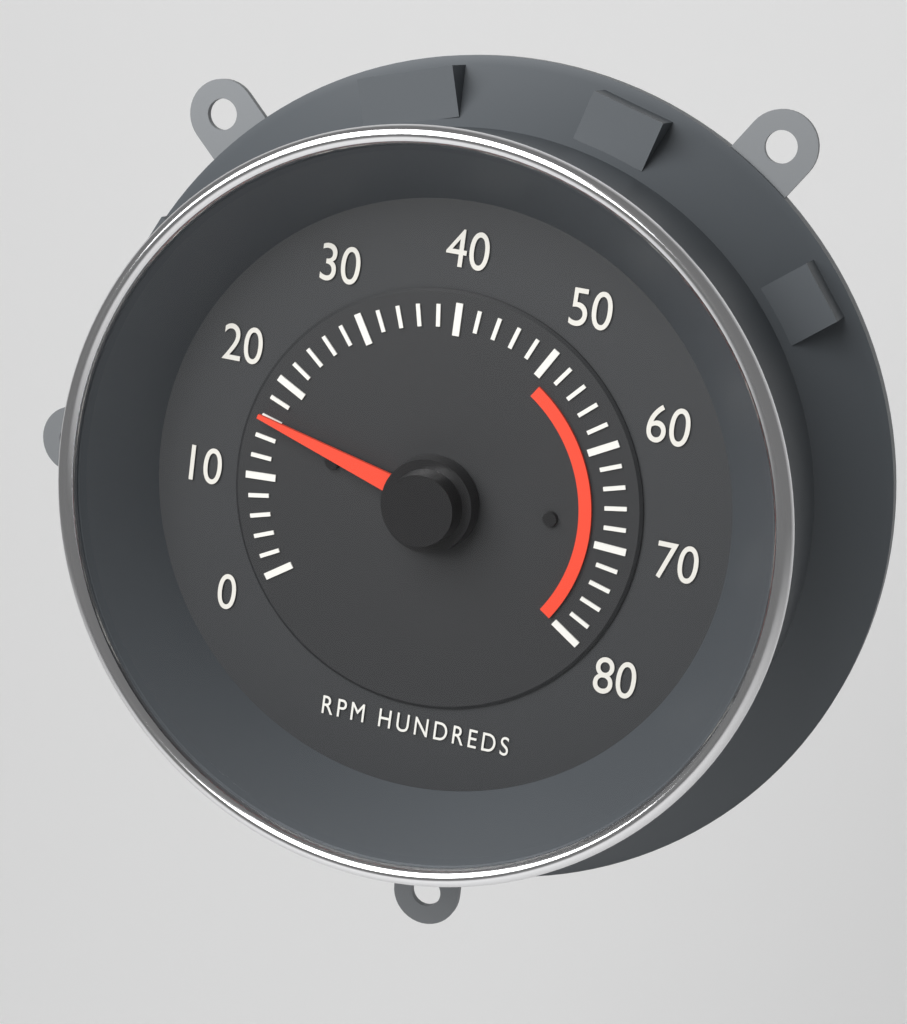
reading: 1600 RPM
